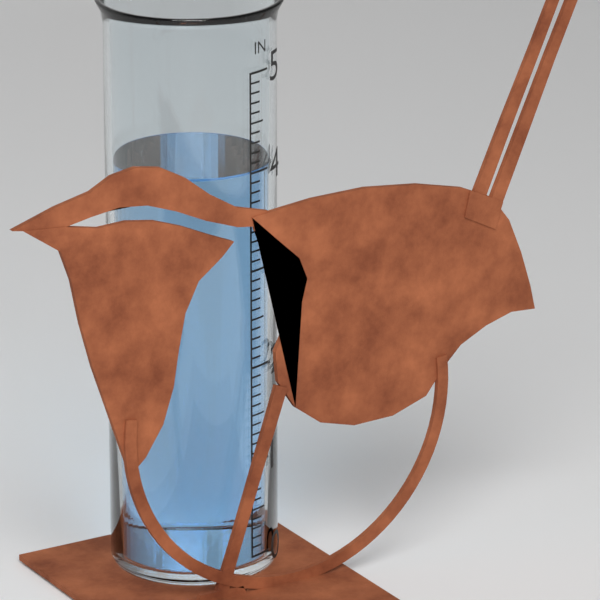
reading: 4.0 in
